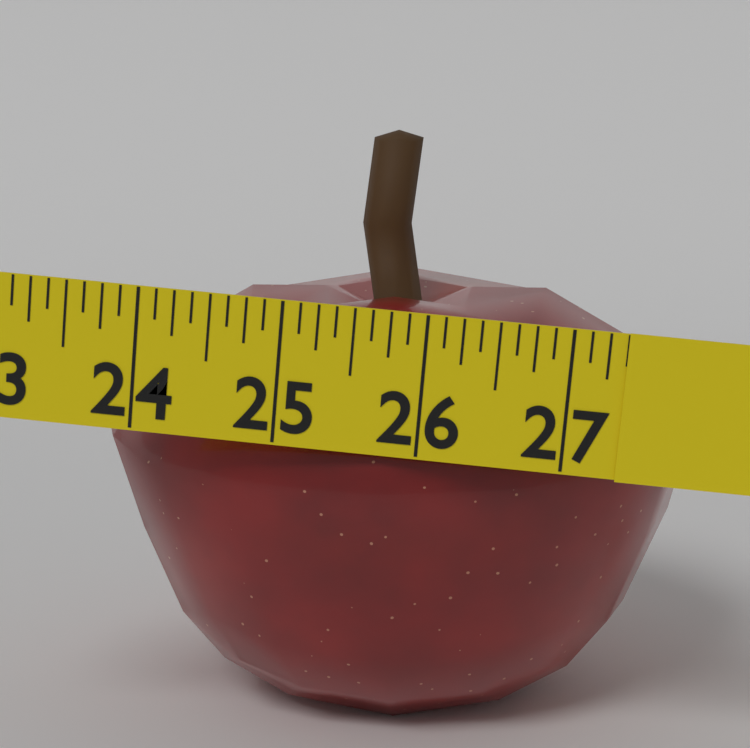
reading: 27.375 in
